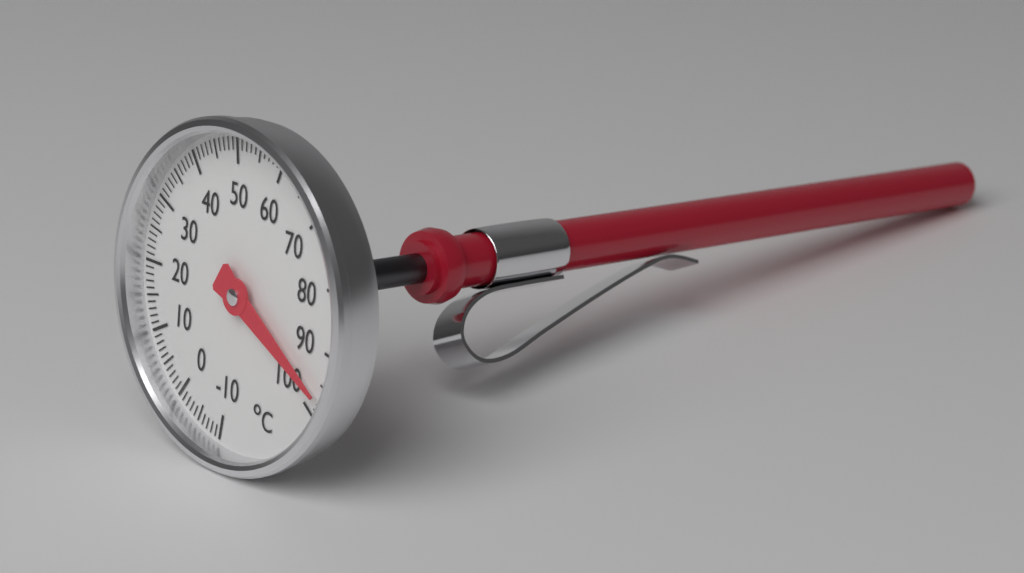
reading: 97 °C
